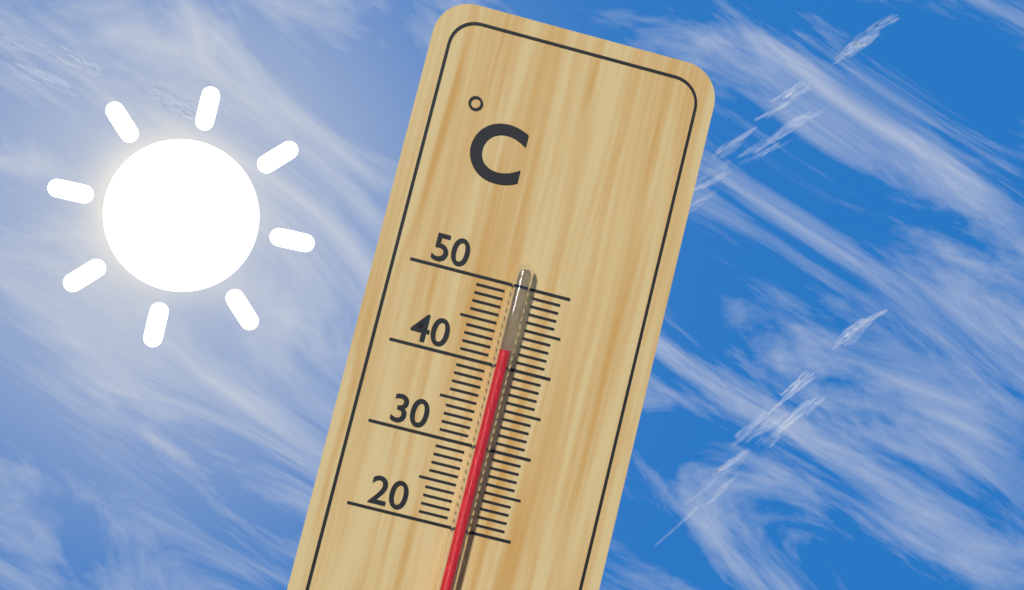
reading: 42 °C
